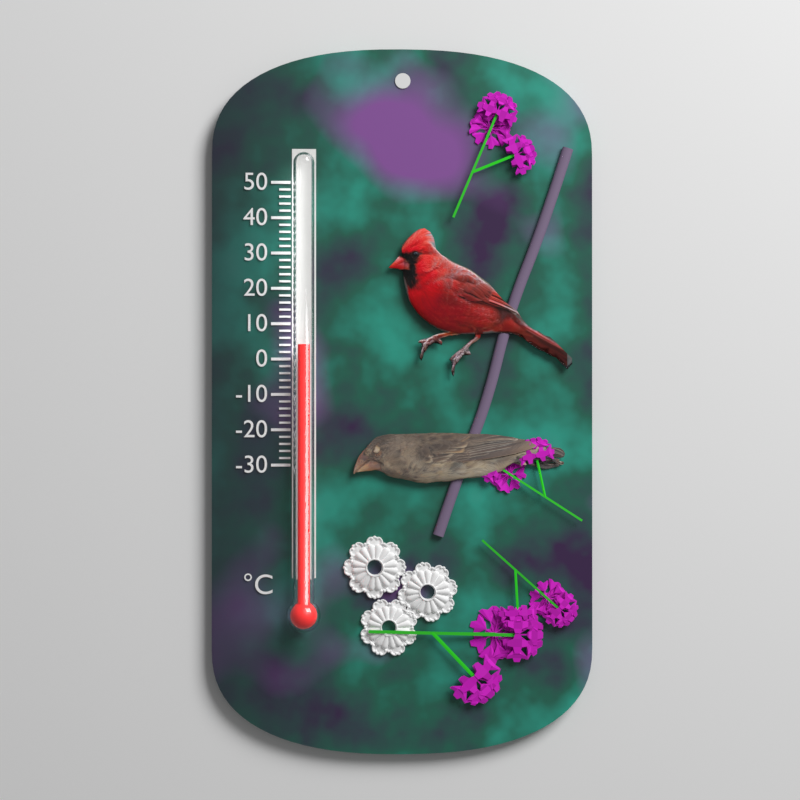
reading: 4 °C
